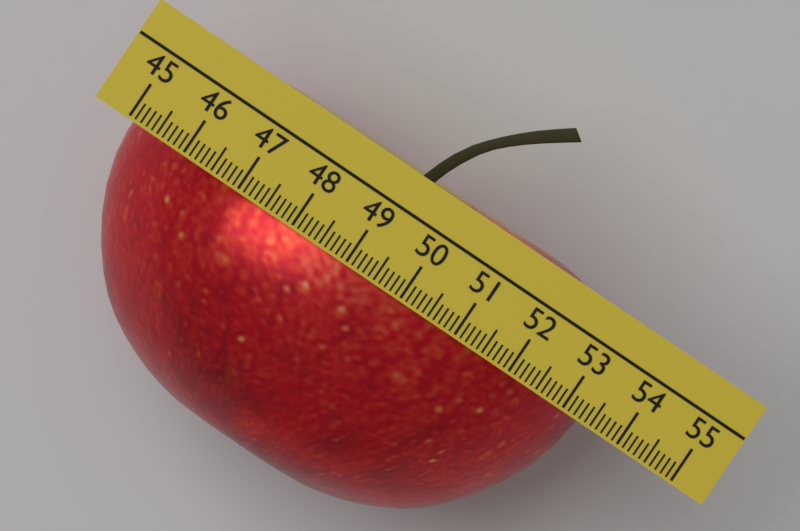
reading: 53.4 (no unit)
